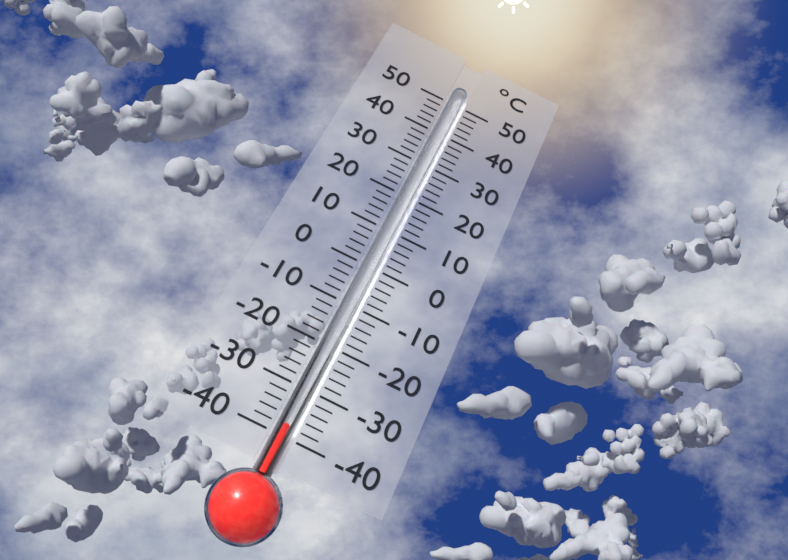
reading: -38 °C
